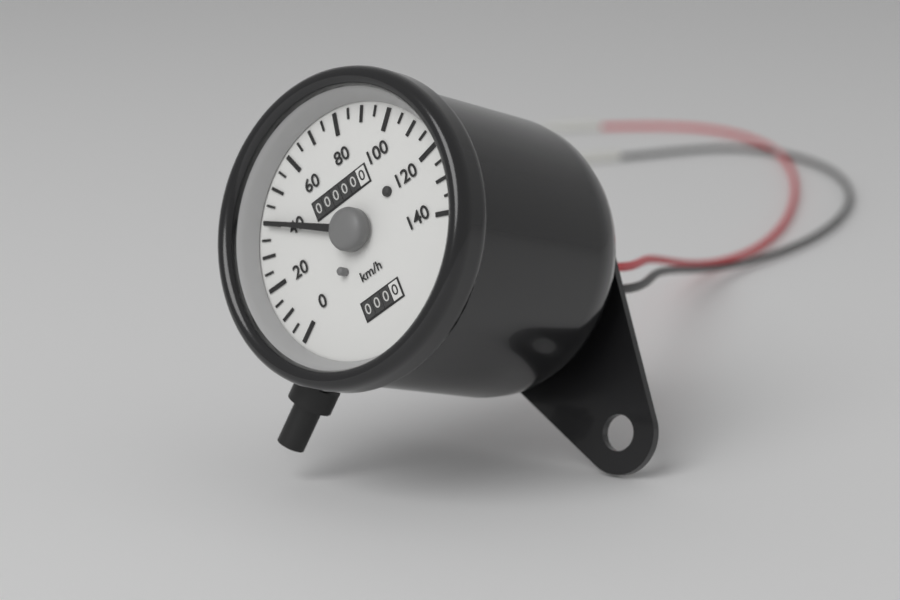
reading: 40 km/h
